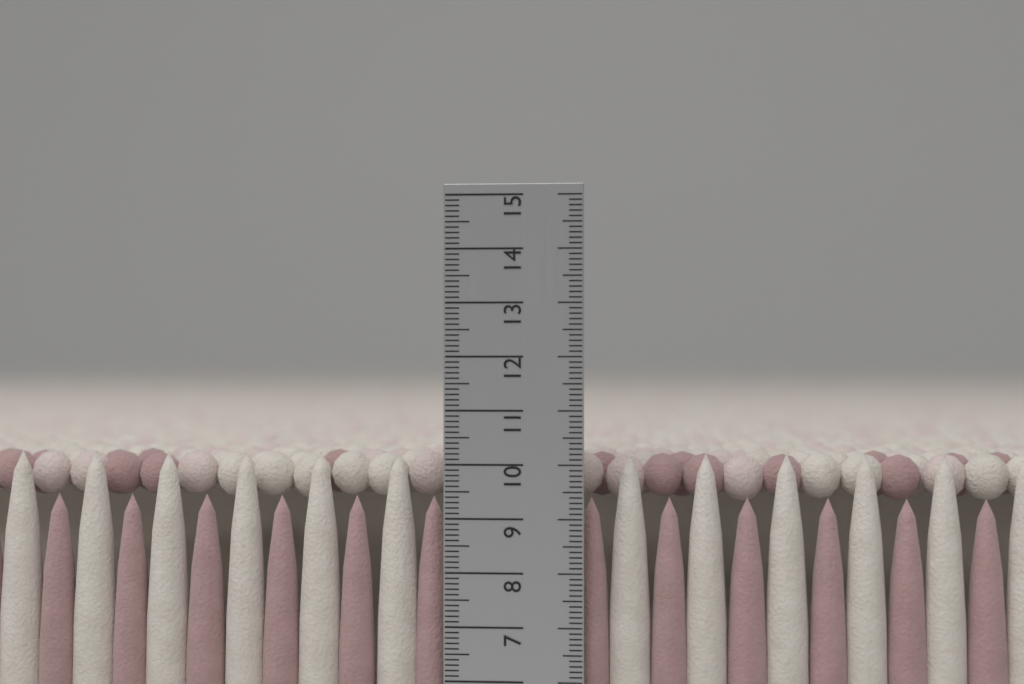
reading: 10.2 cm
